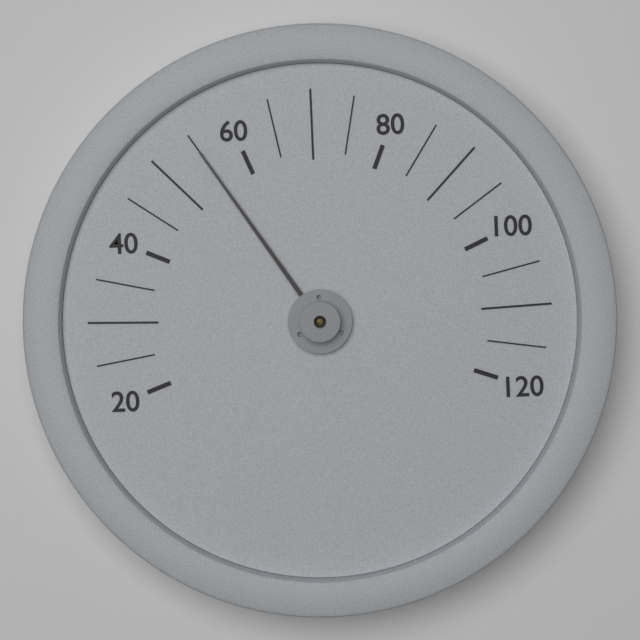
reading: 55 (no unit)
